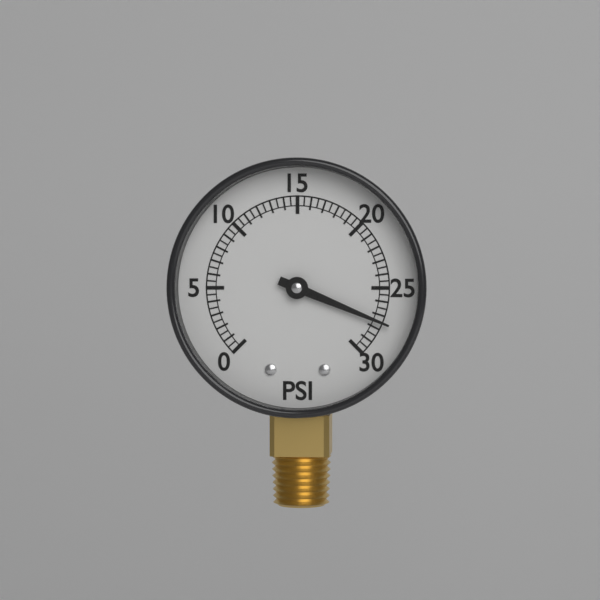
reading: 27.5 psi
